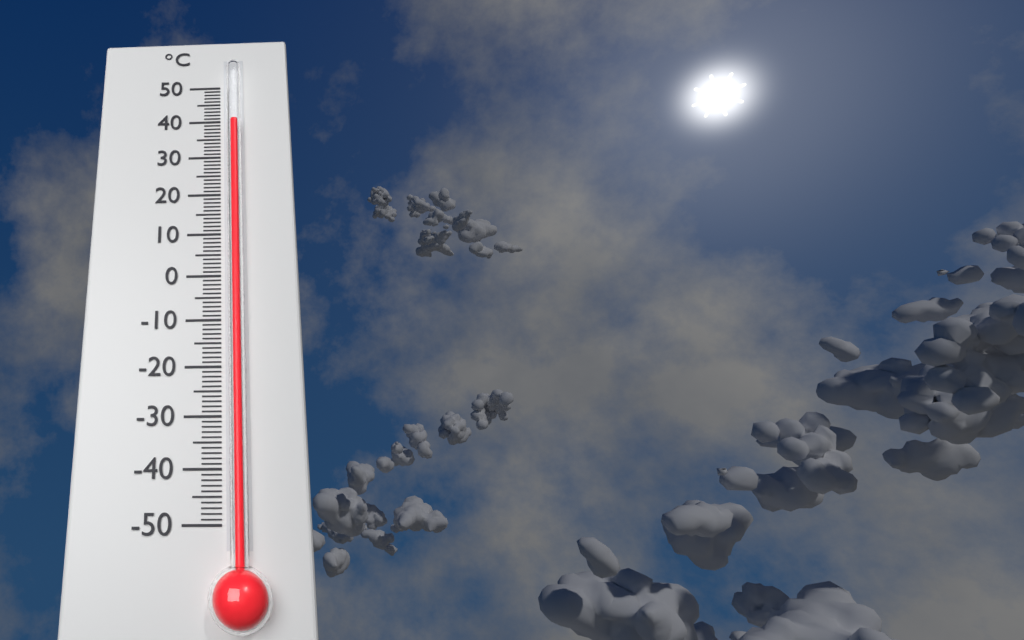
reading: 39 °C
